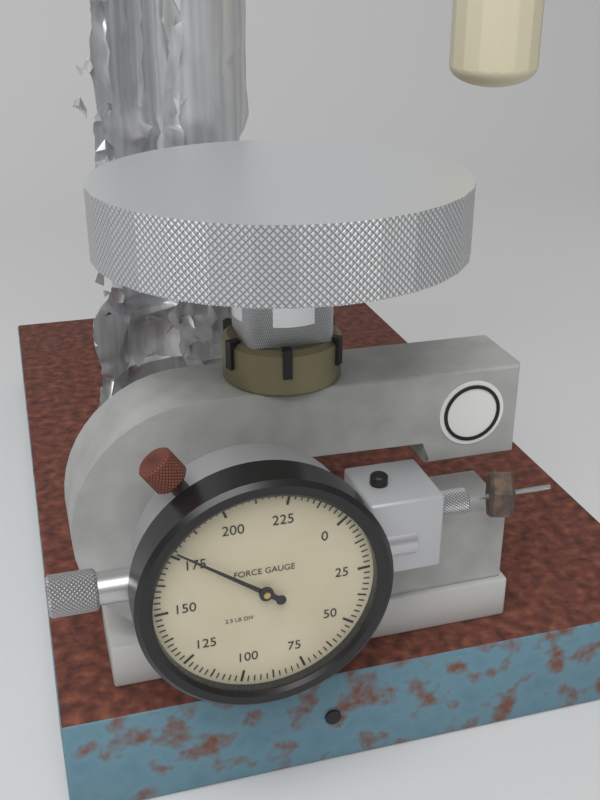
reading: 177.5 lb
